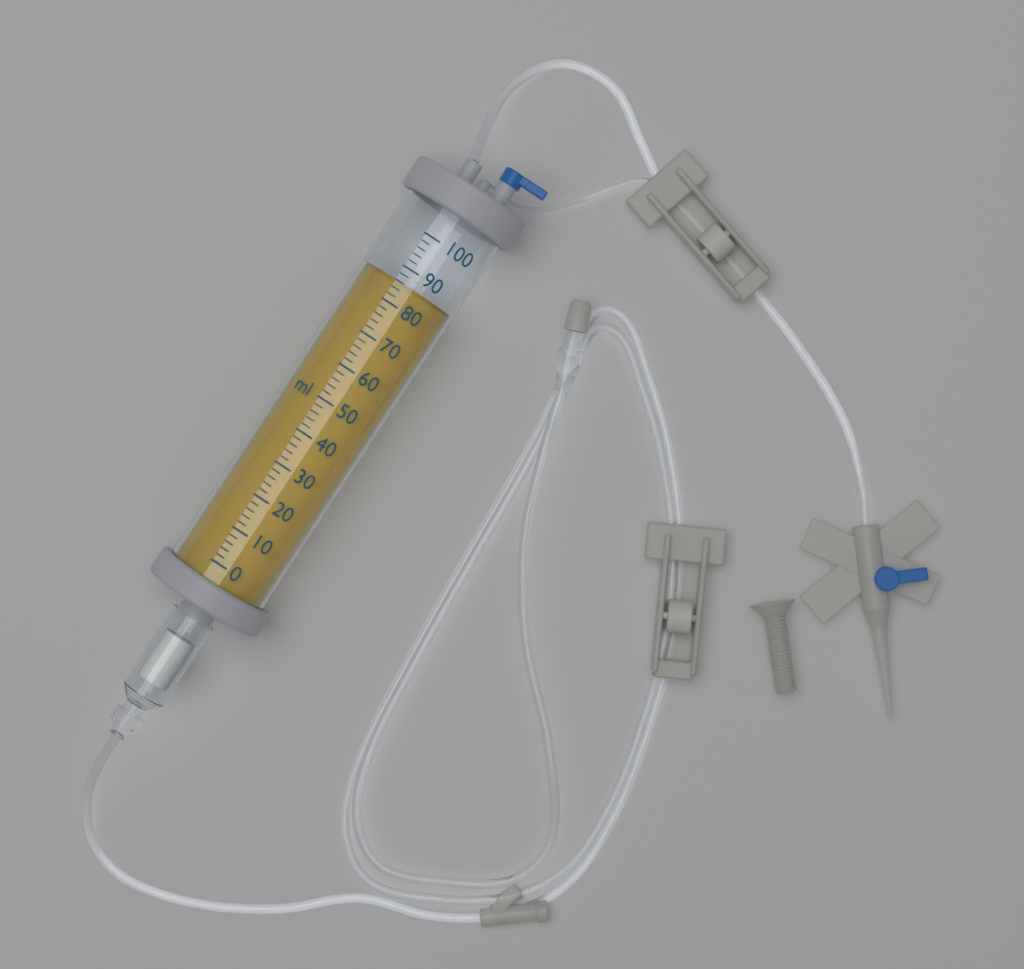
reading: 86 ml
